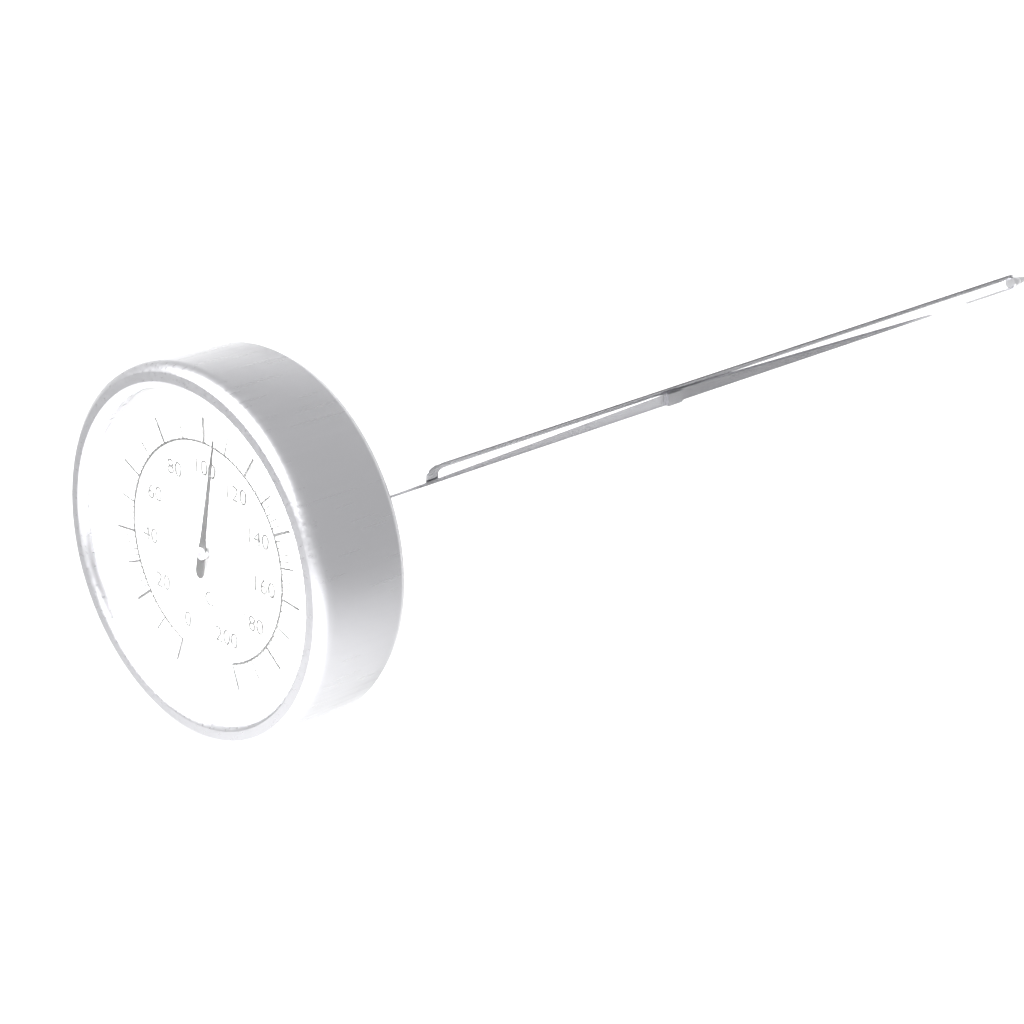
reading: 106 °C
